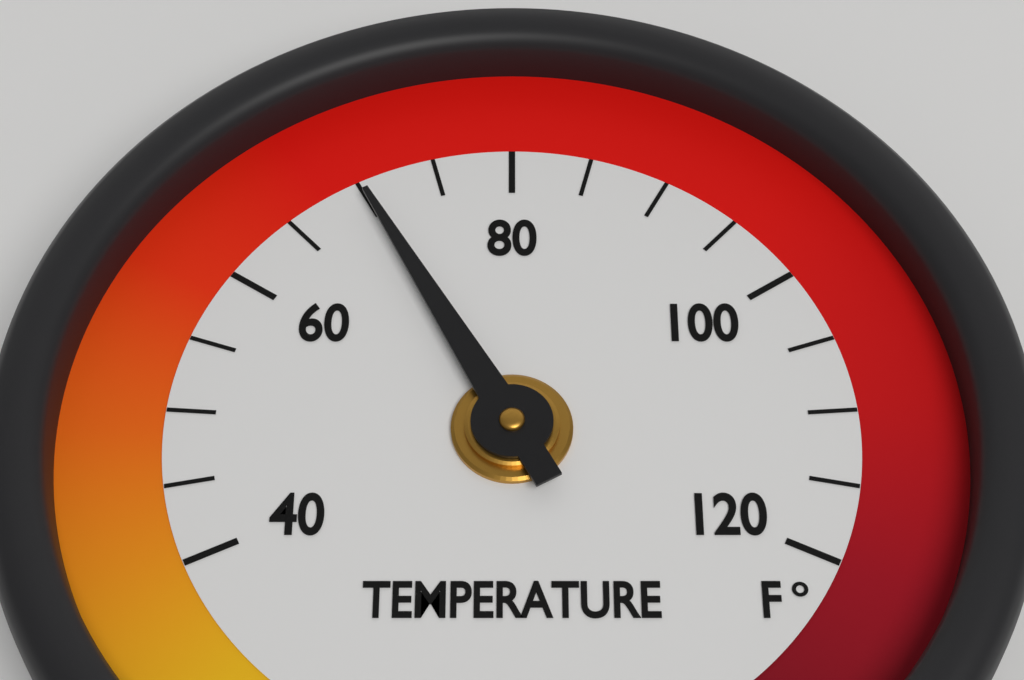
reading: 70 °F
